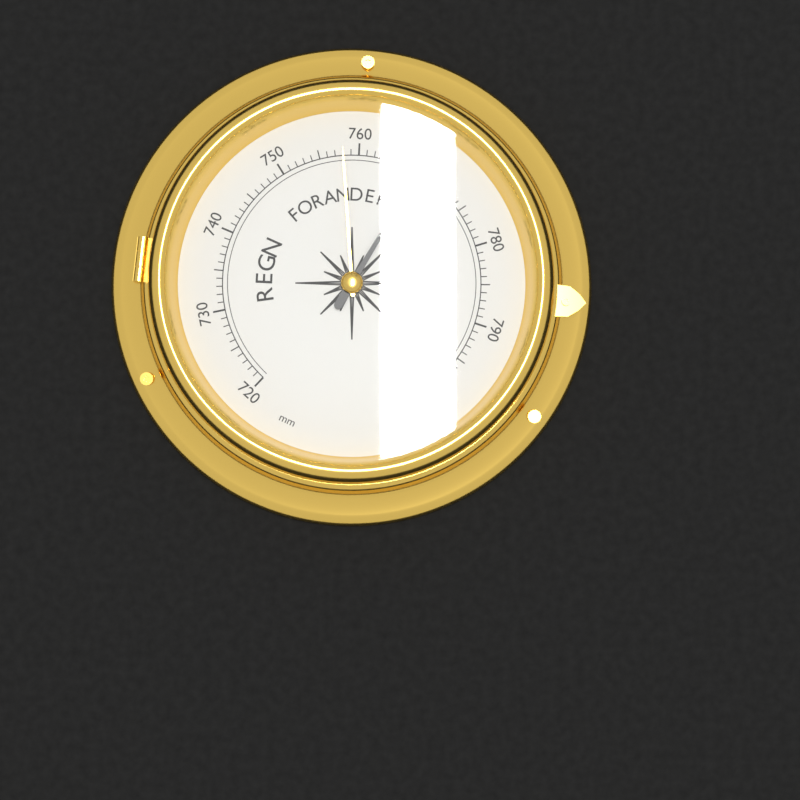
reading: 768 mm
